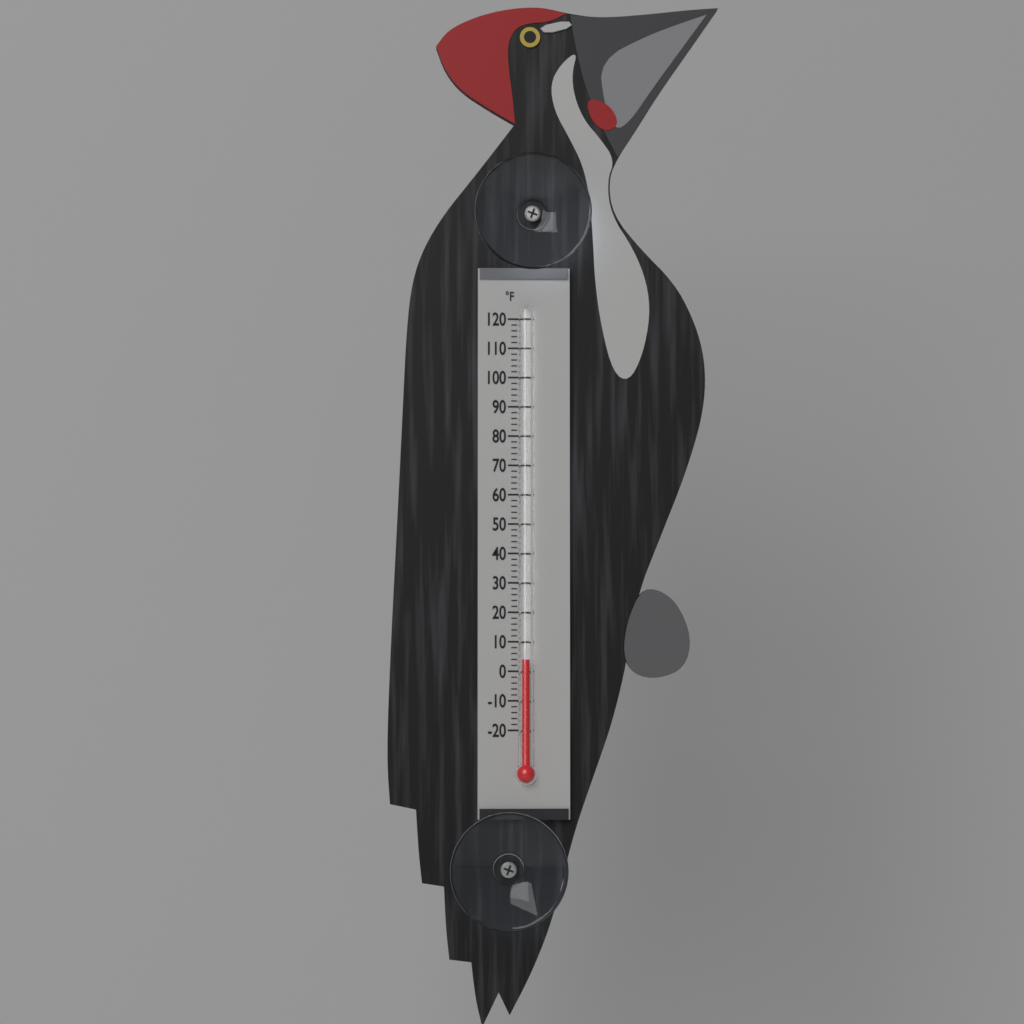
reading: 4 °F
